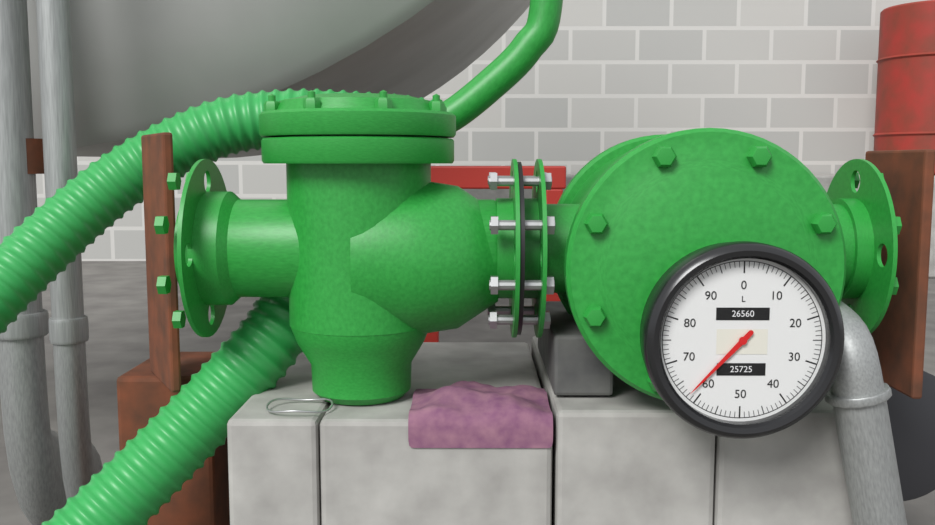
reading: 62 L
